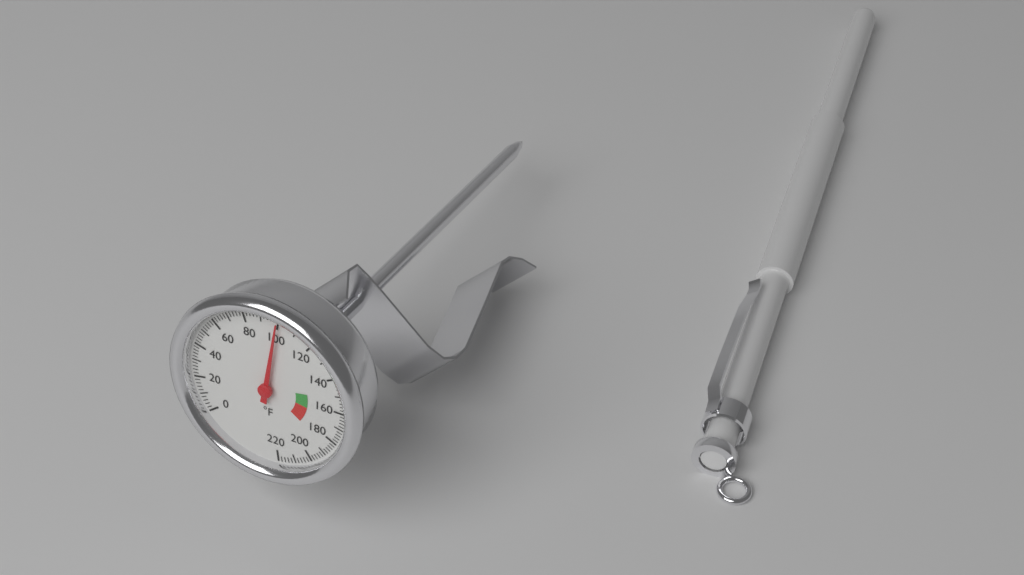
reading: 100 °F
